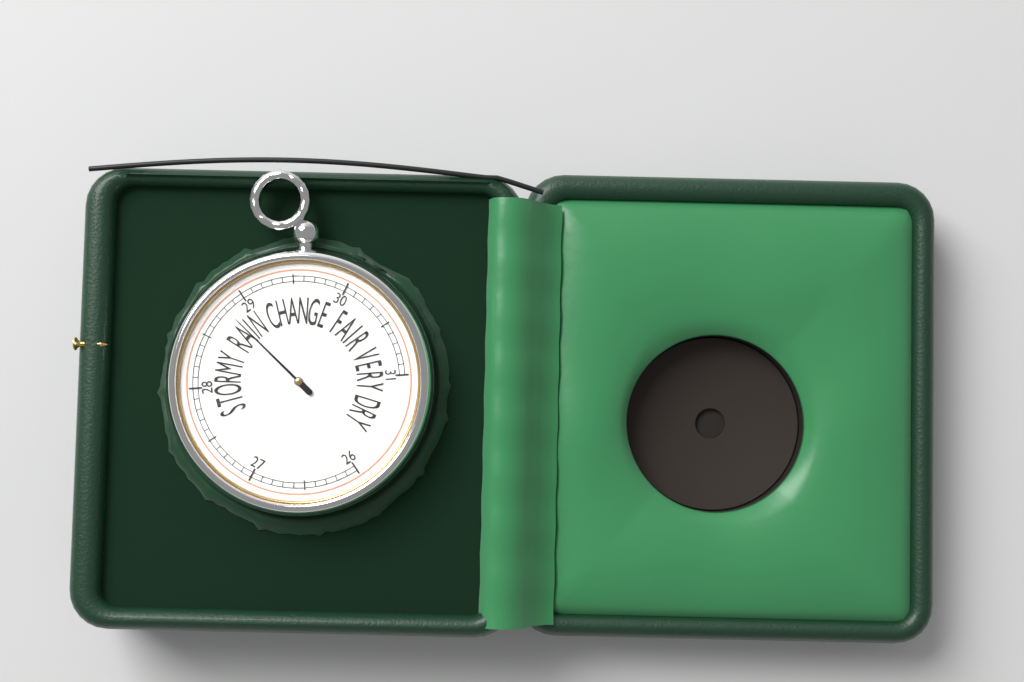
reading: 28.8 inHg
